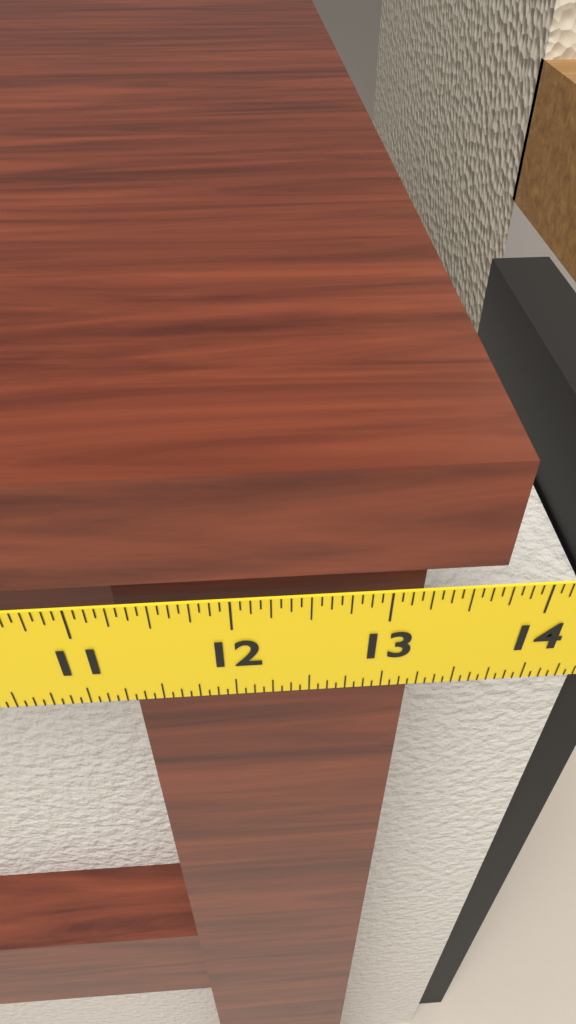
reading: 13.6875 in
